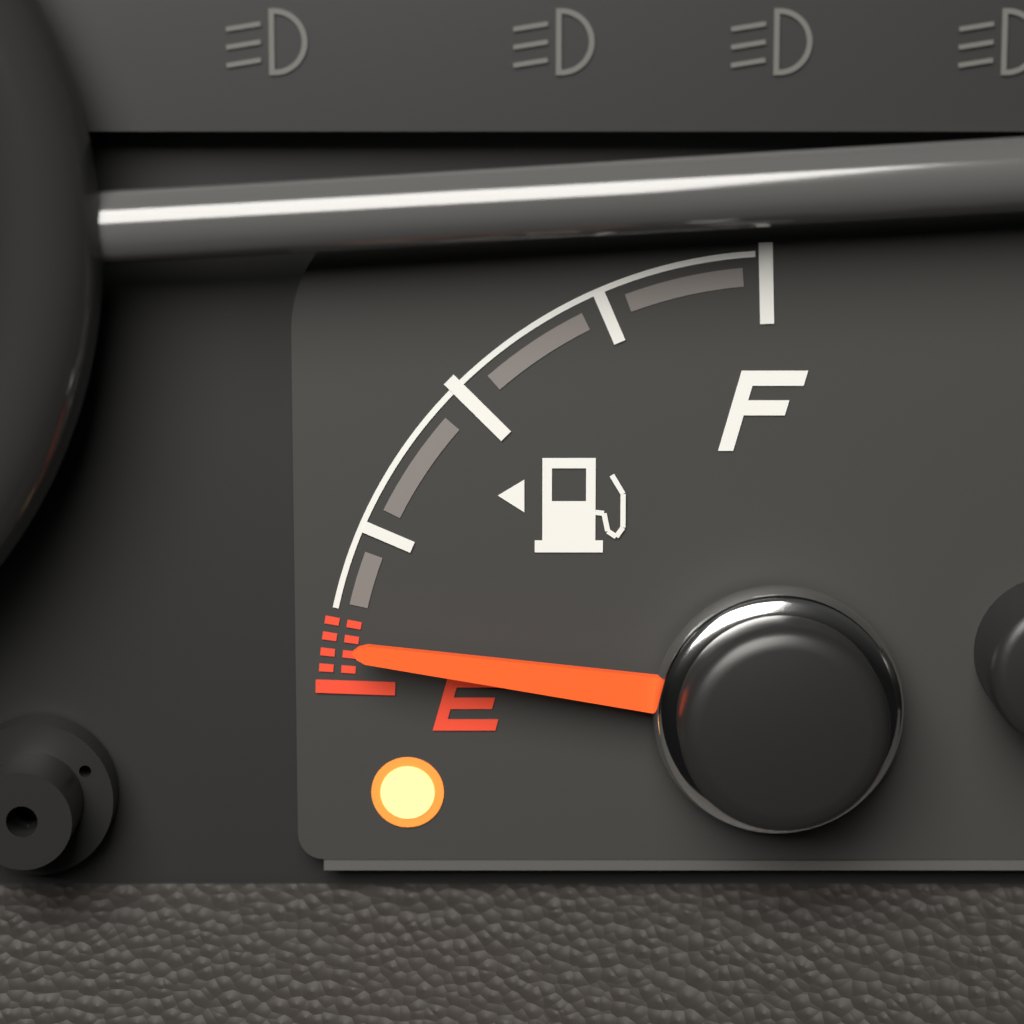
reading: 0.07 (no unit)
